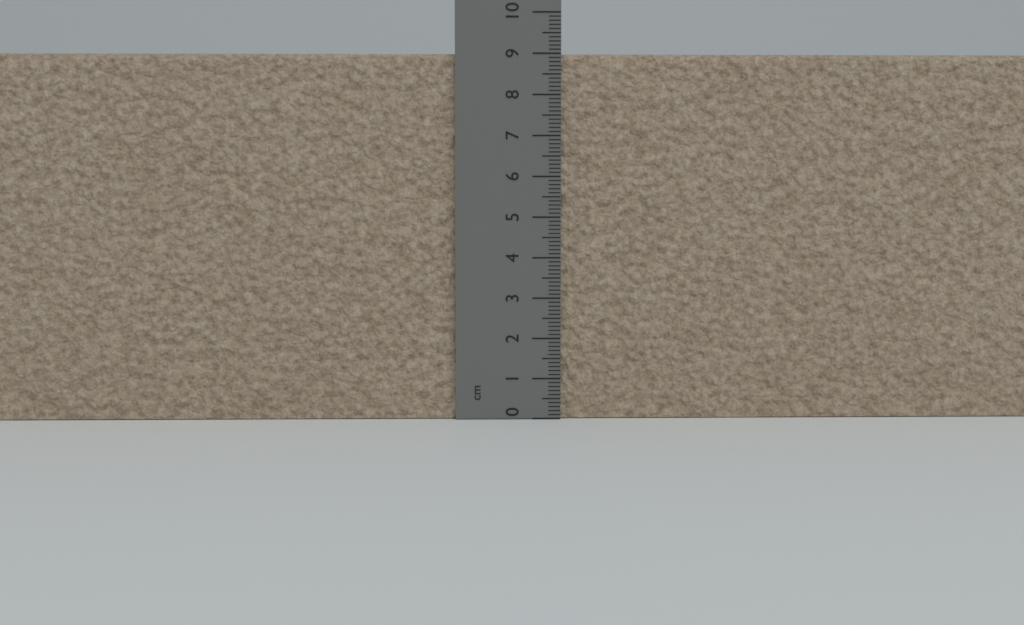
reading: 9.0 cm
